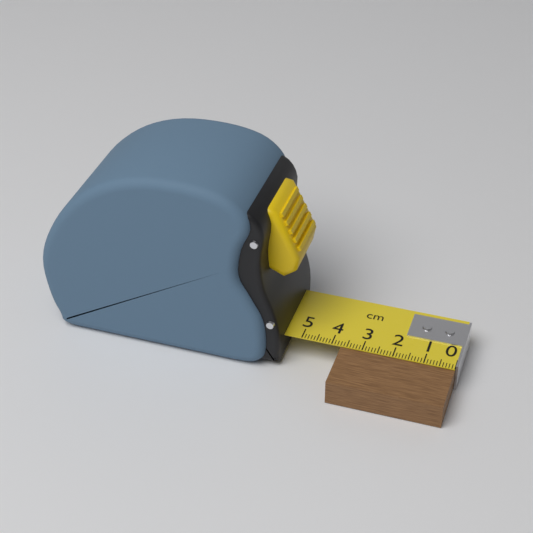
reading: 3.7 cm
